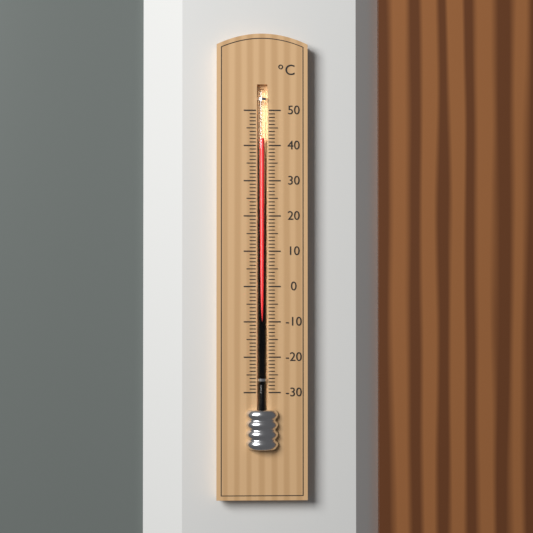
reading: 42 °C
